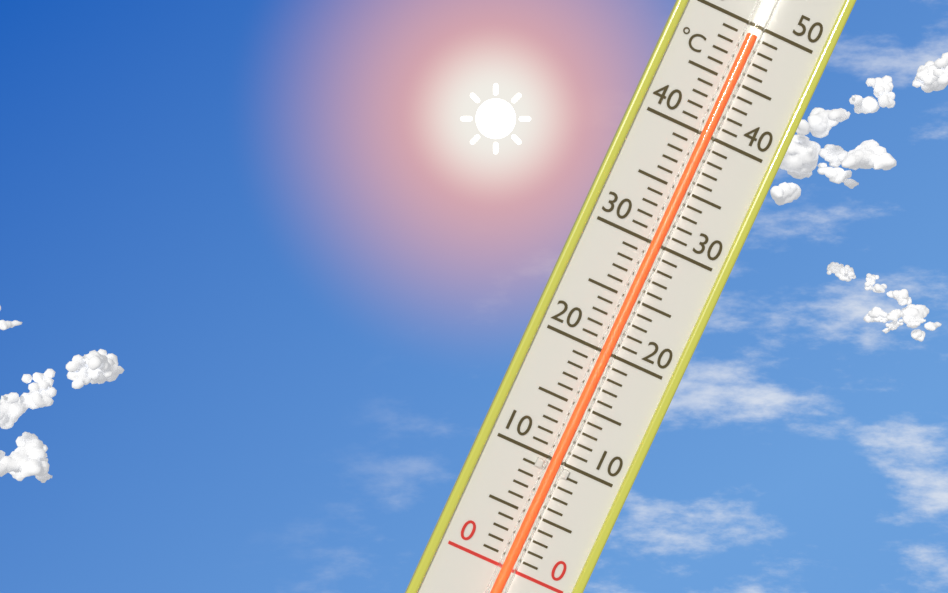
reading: 49 °C
